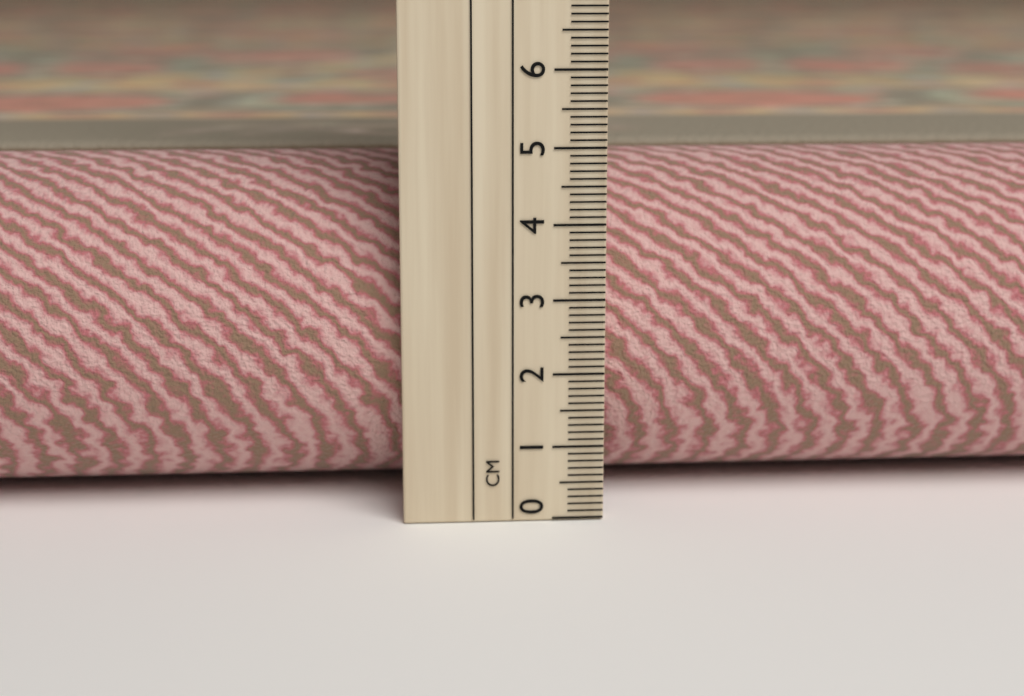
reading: 4.7 cm
